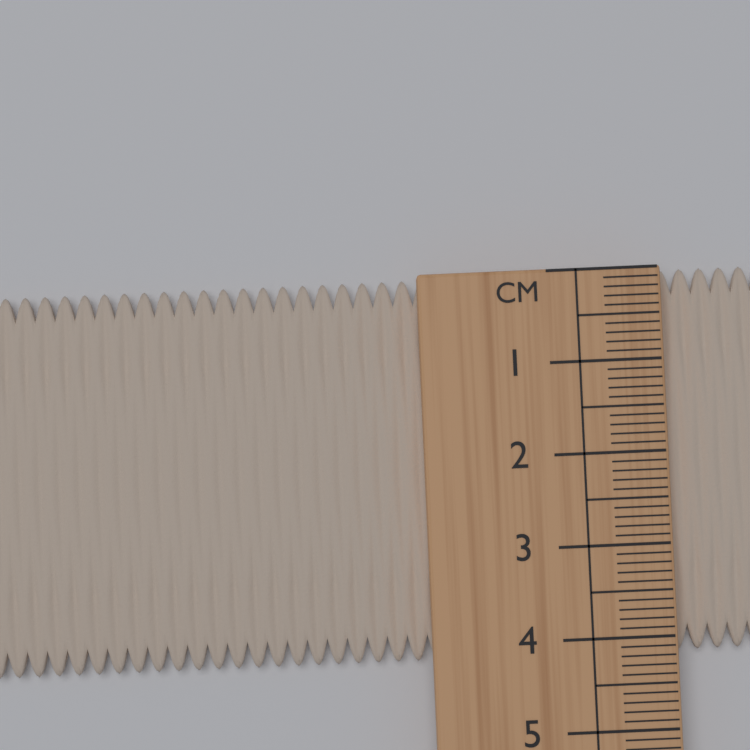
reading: 4.2 cm
